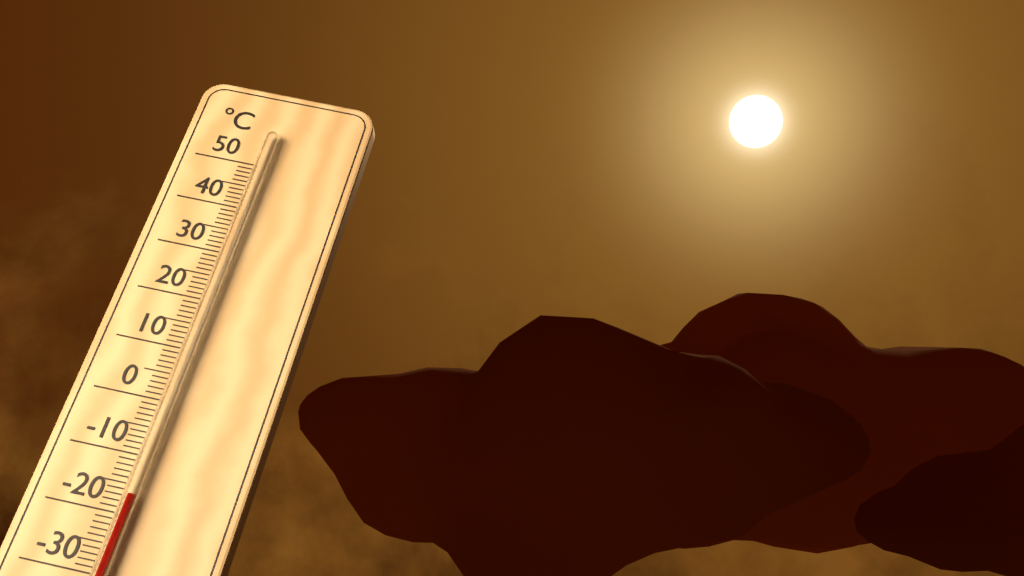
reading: -17 °C
